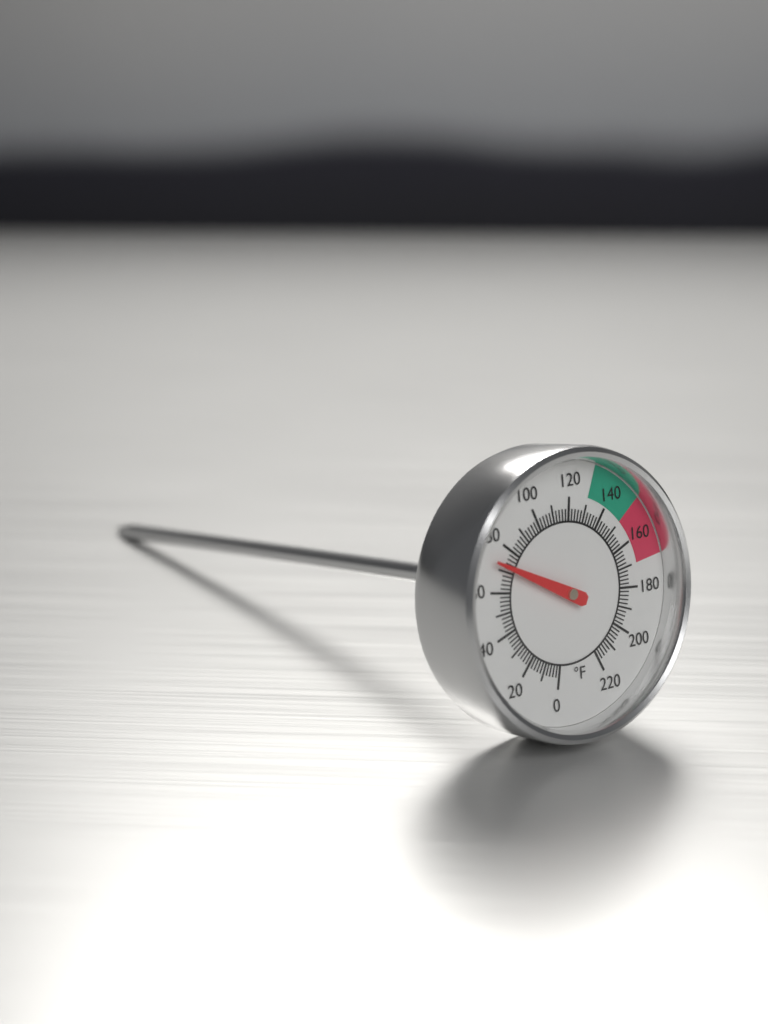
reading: 72 °F
